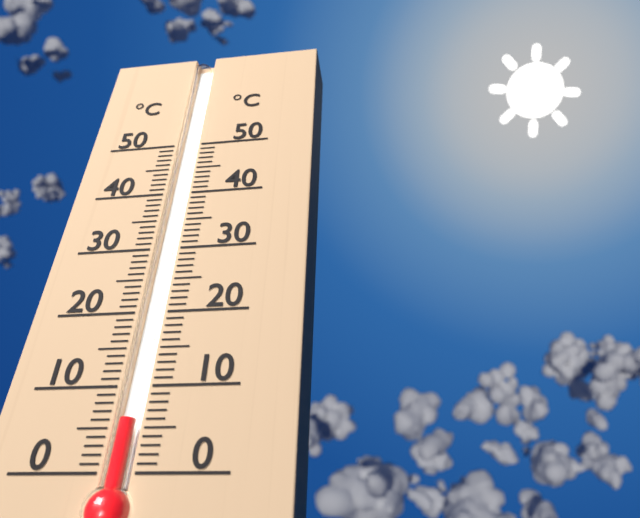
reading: 6 °C
